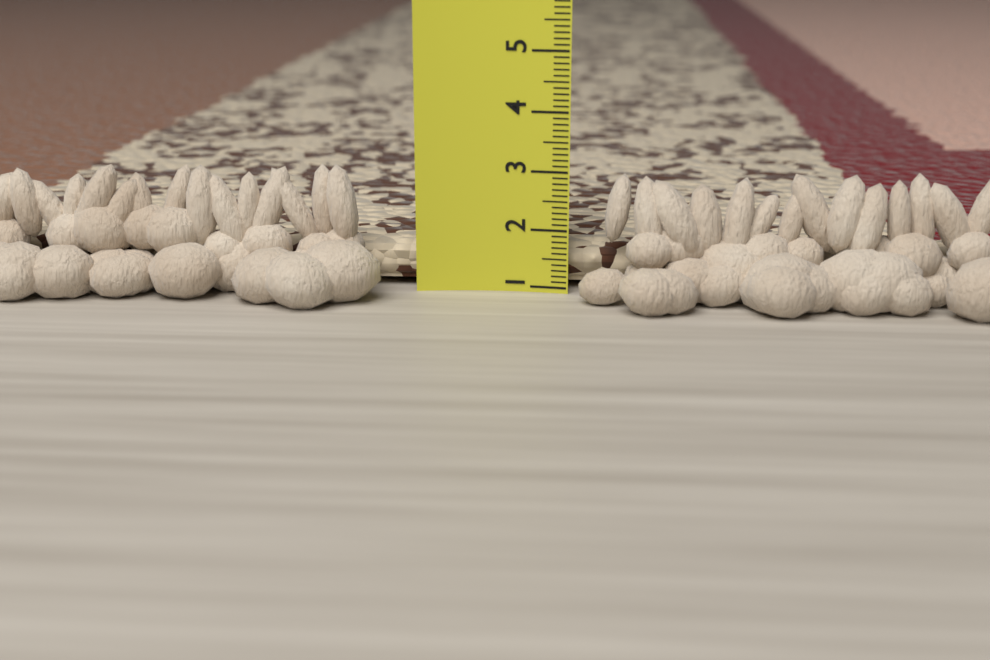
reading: 1.7 (no unit)
